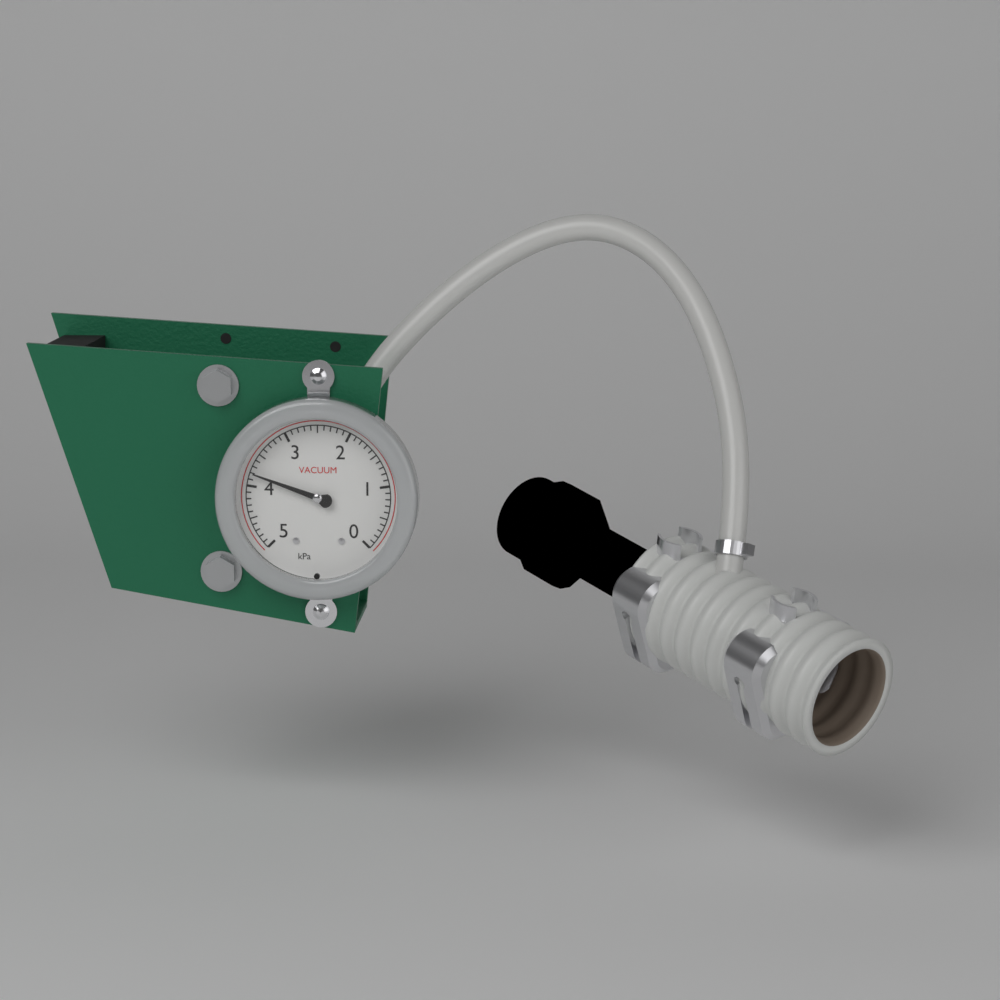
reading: 3.8 kPa
